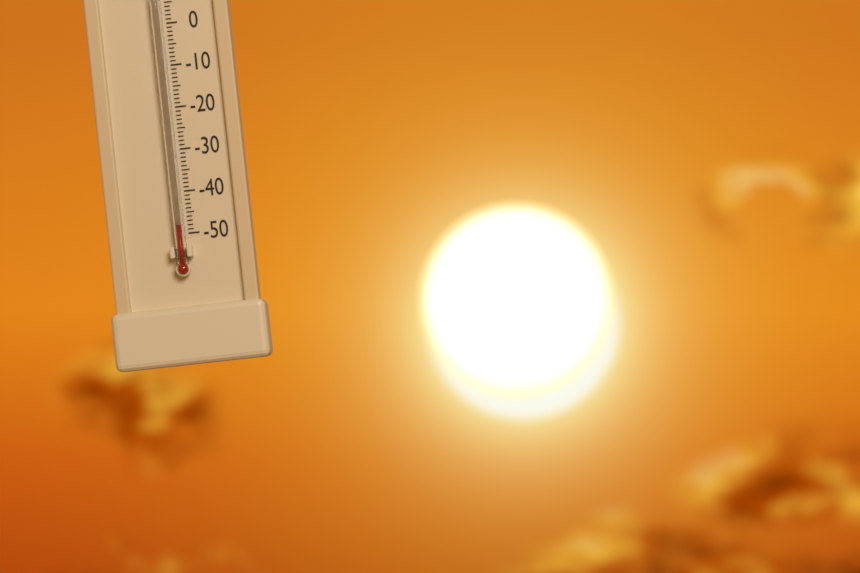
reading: -48 °C
